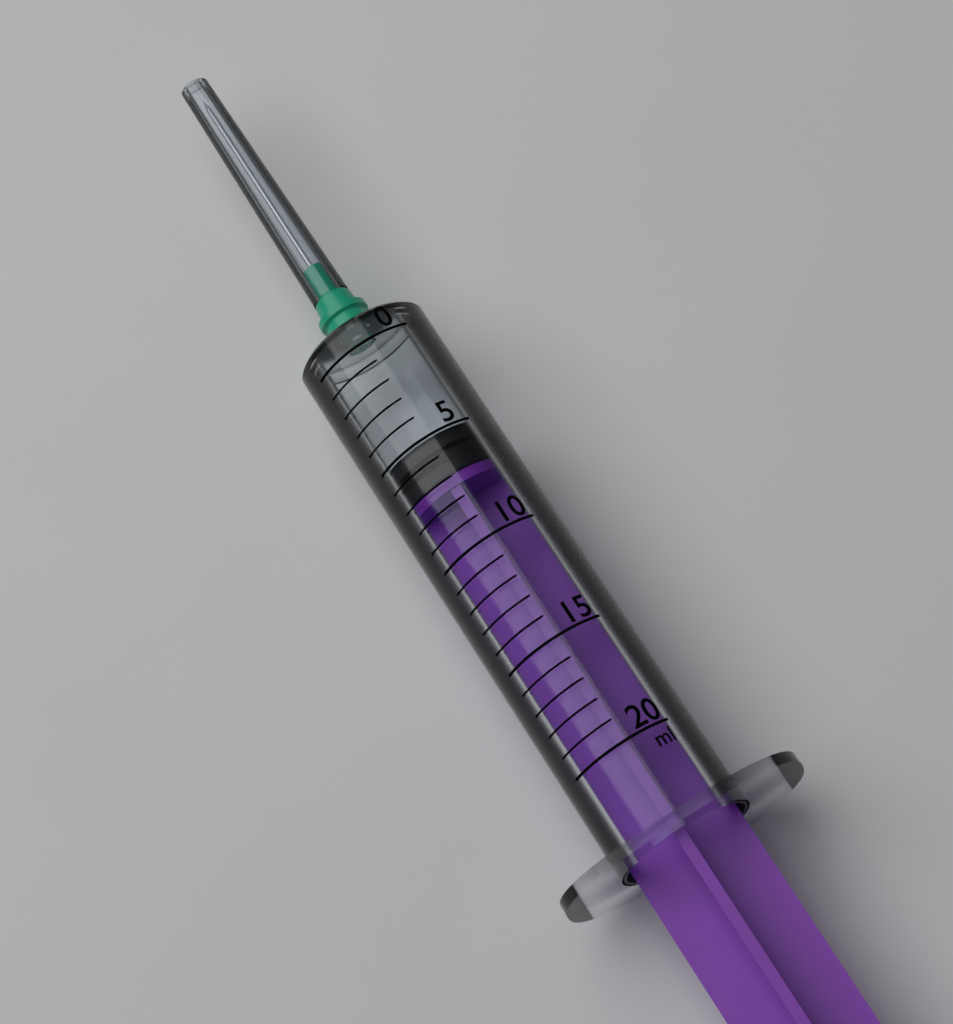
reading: 5 ml
